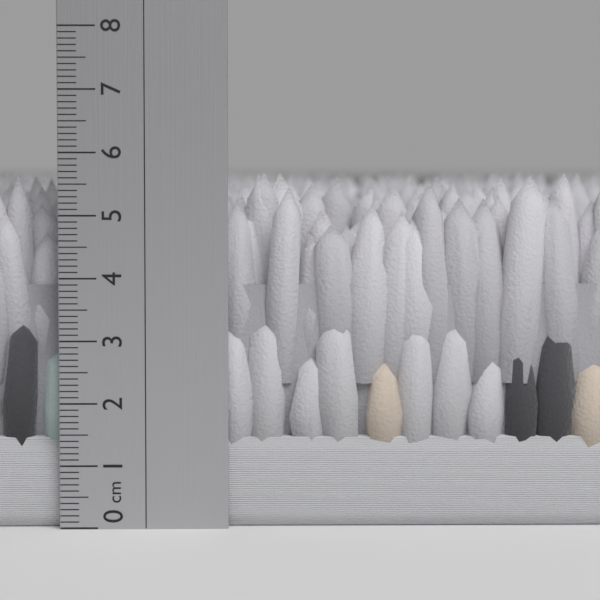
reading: 5.7 cm
